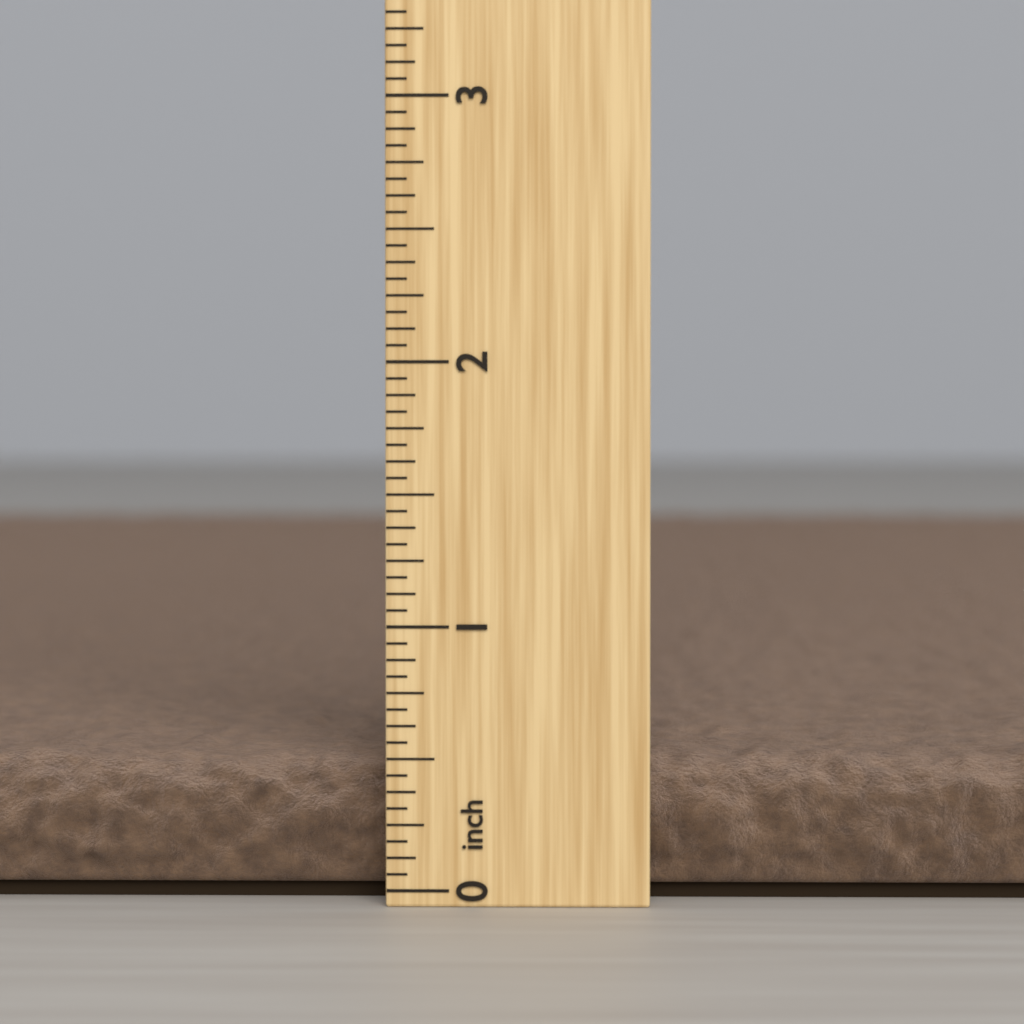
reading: 0.5000 inch
